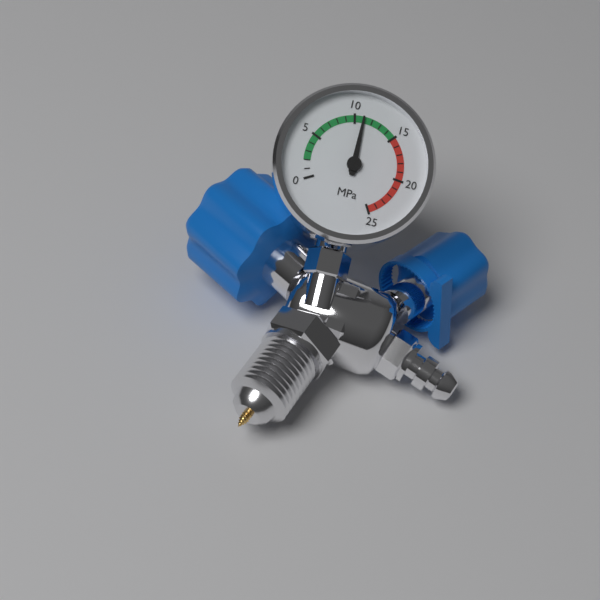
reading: 11 MPa
